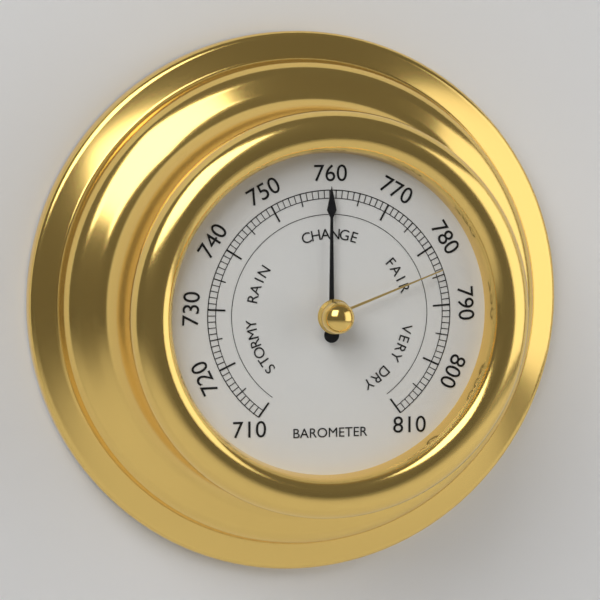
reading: 760 (no unit)
